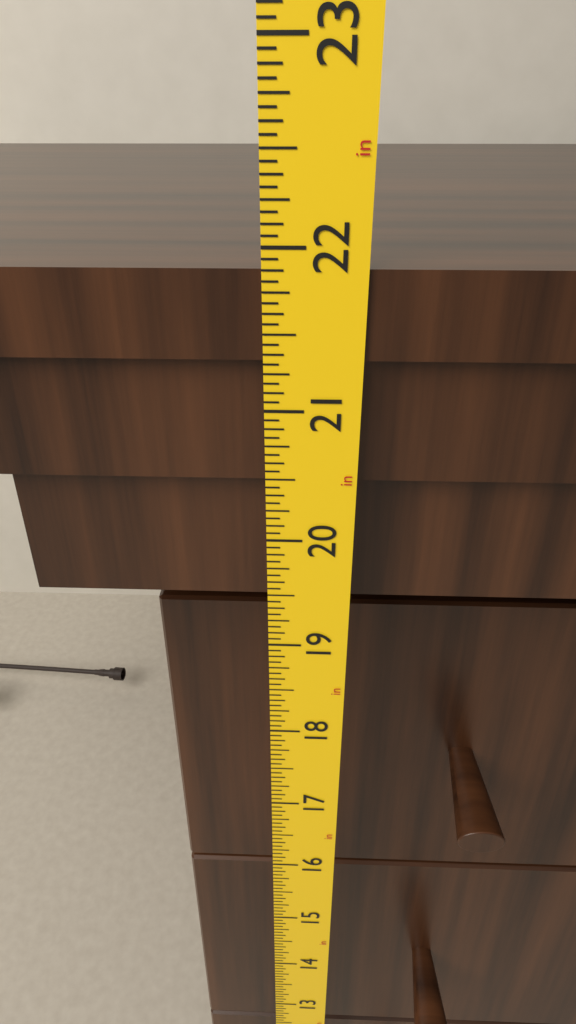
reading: 21.8750 in
